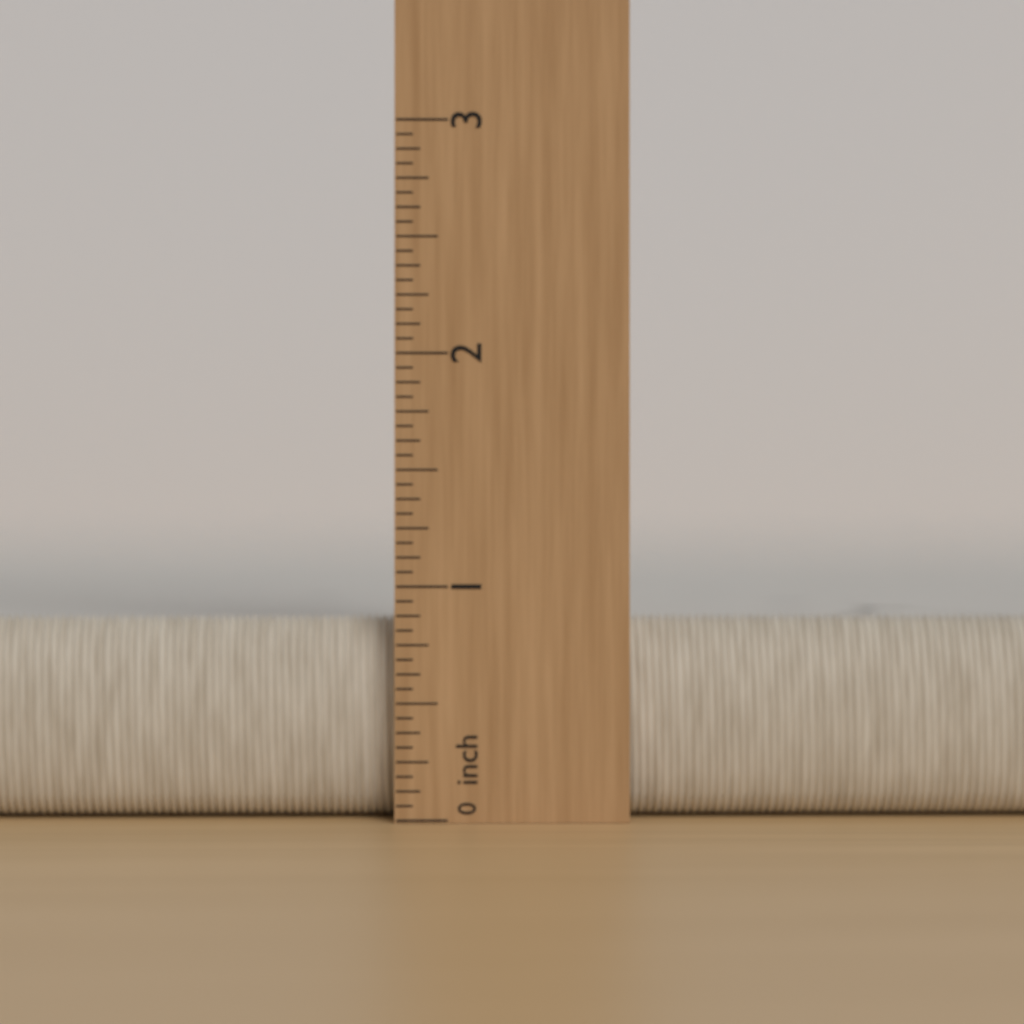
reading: 0.8750 inch
